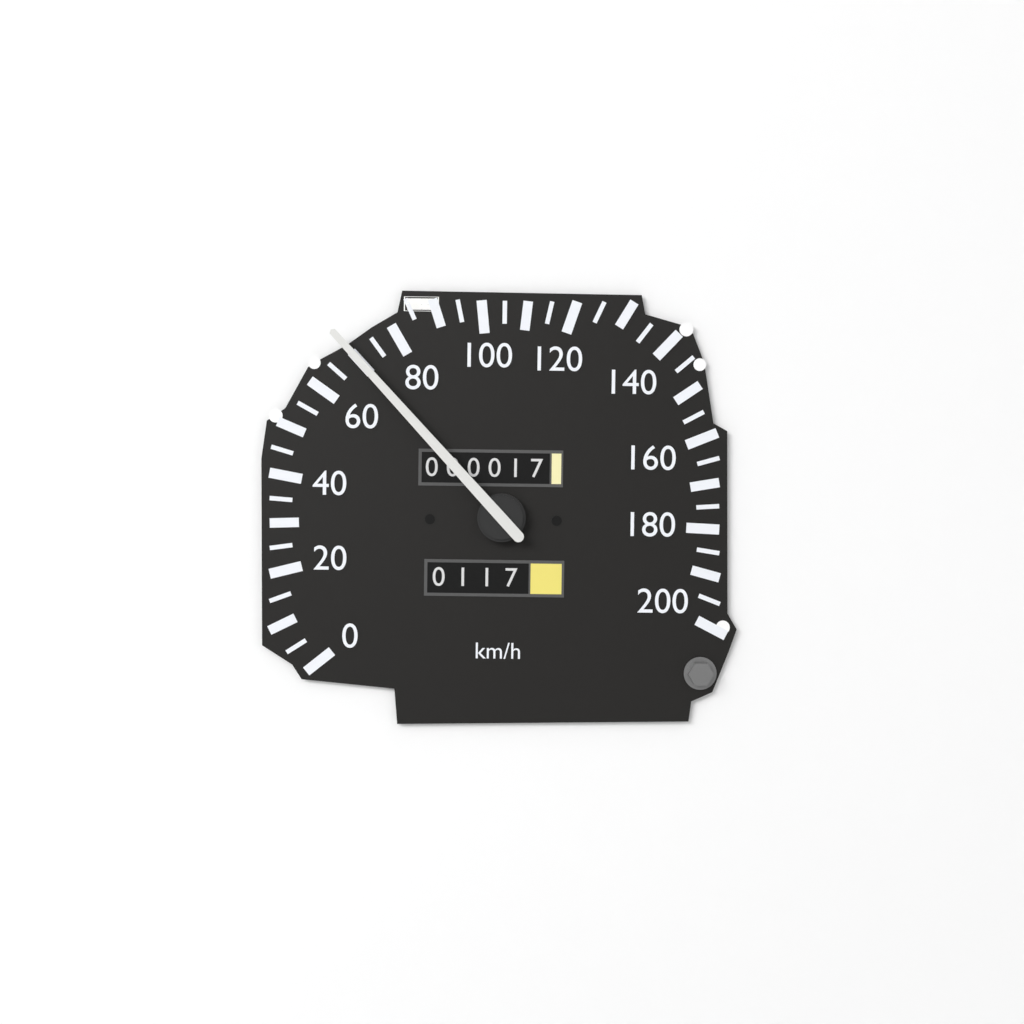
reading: 70 km/h
